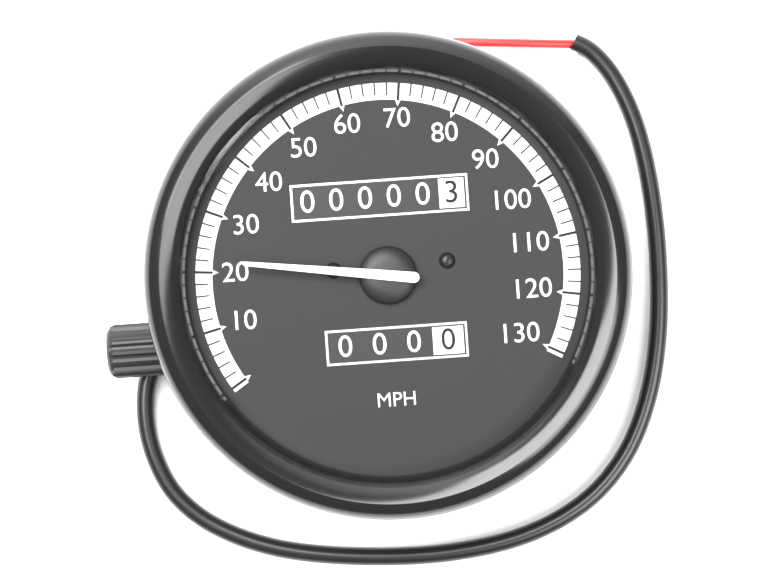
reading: 22 MPH
